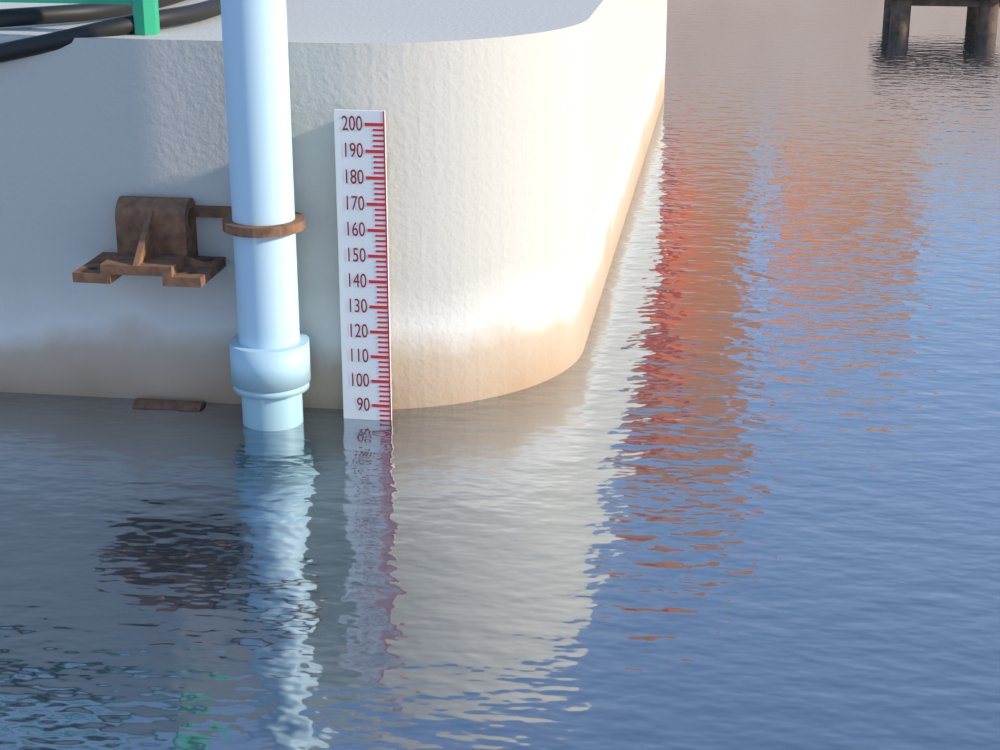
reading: 84 (no unit)
